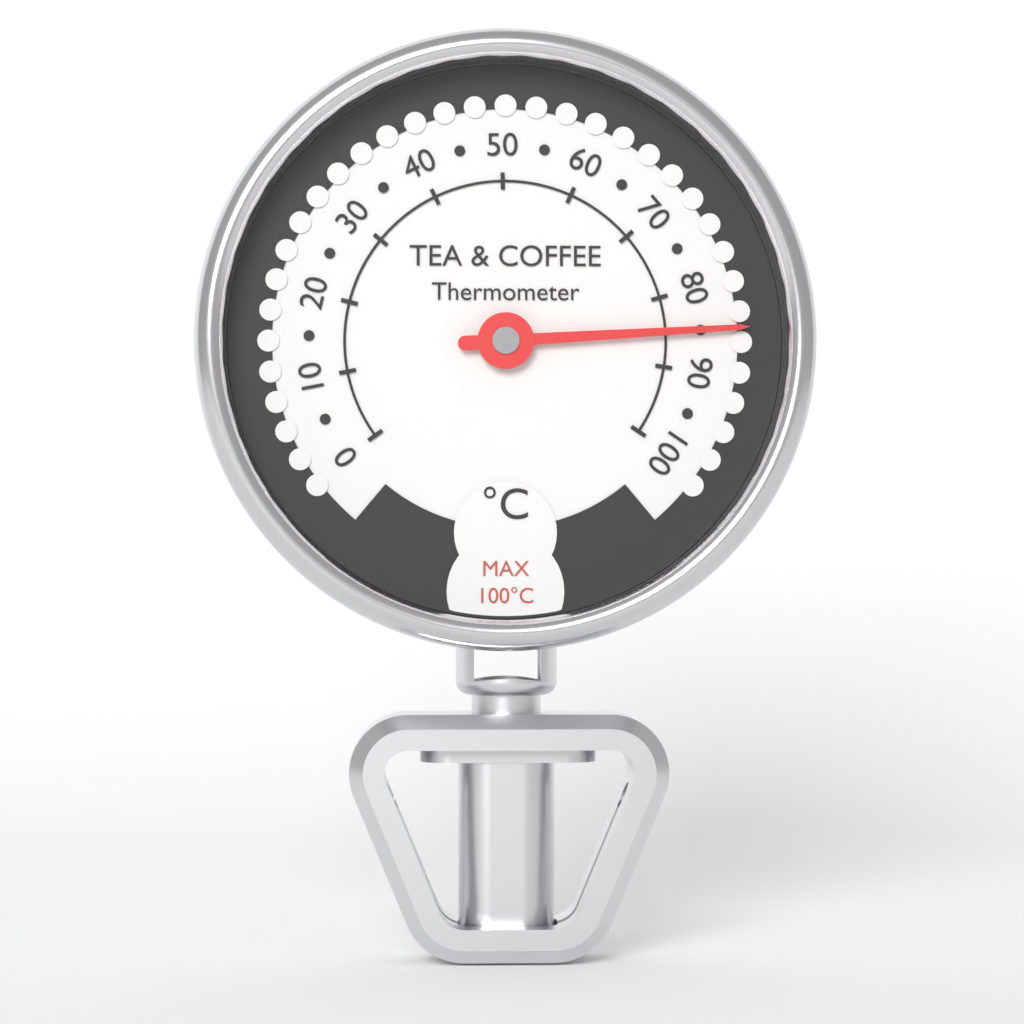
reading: 85 °C
